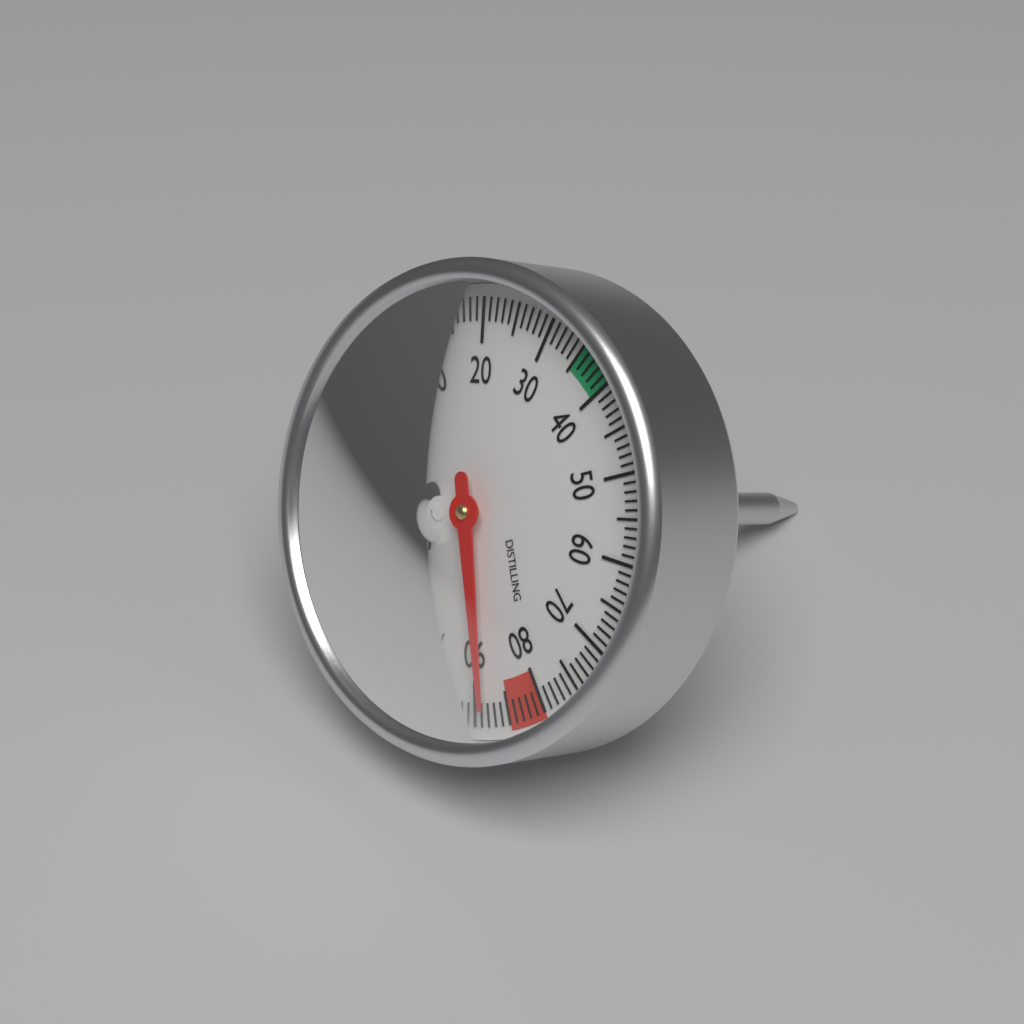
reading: 88 °C
